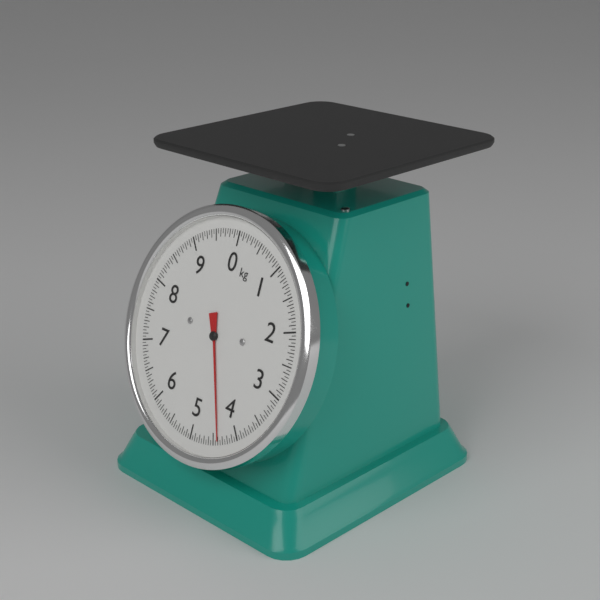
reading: 4.40 kg
